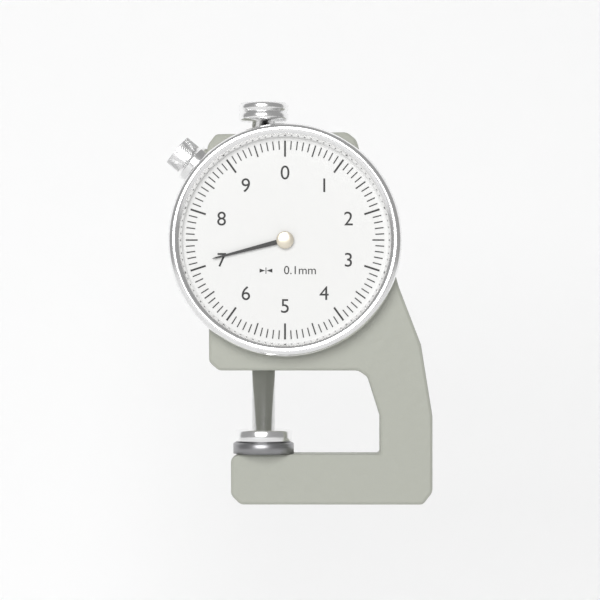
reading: 7.1 mm
